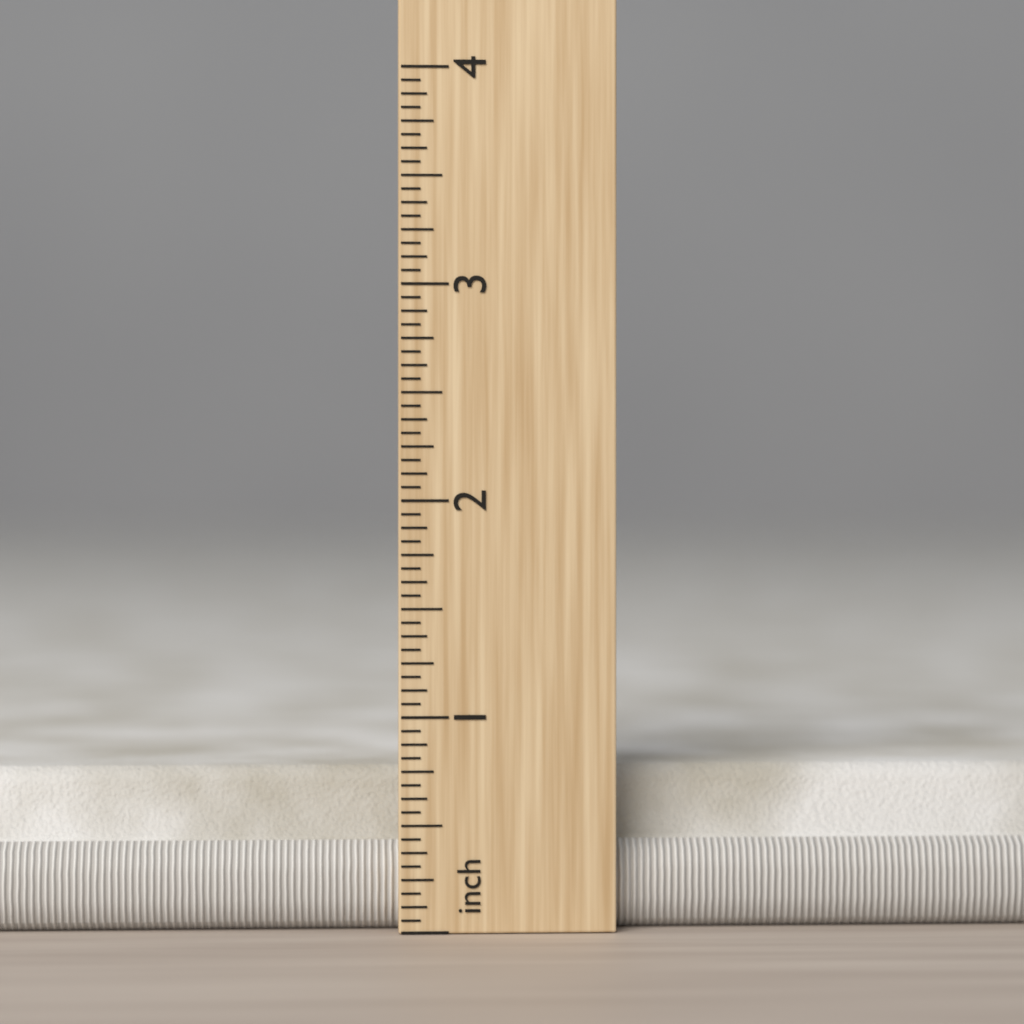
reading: 0.7500 in
